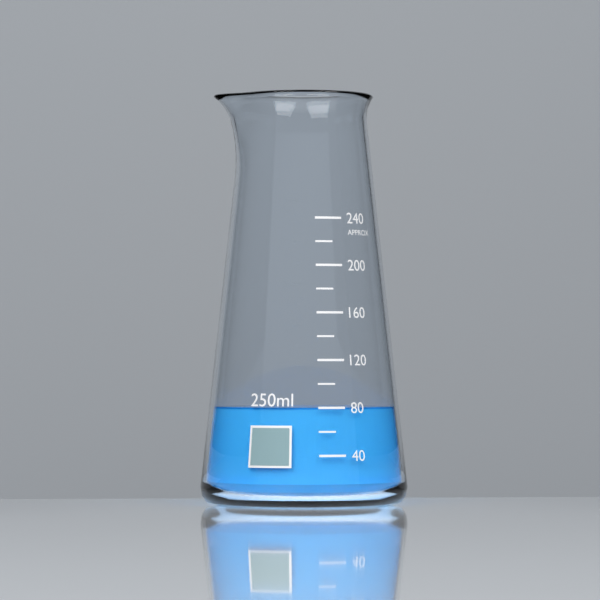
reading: 80 ml
